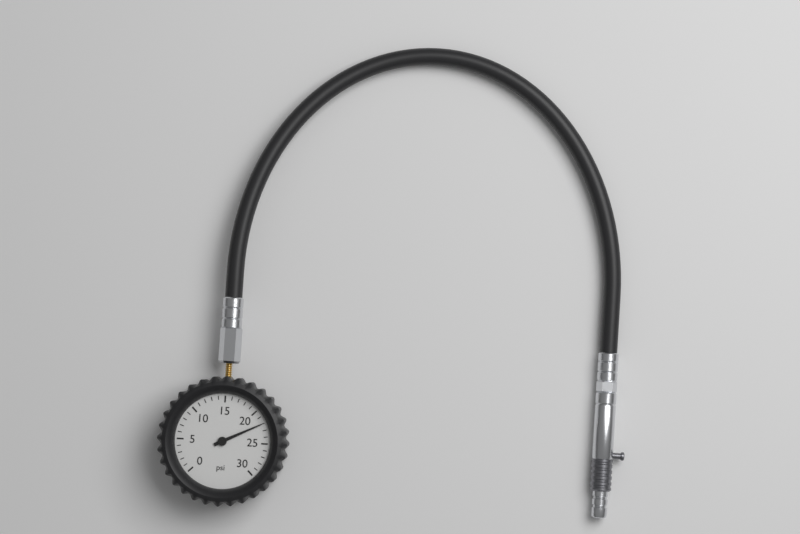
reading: 22 psi
